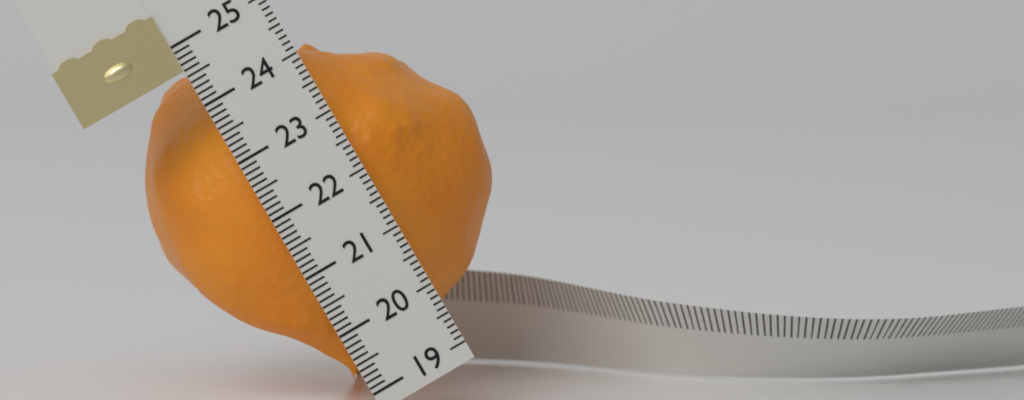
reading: 24.6 (no unit)
